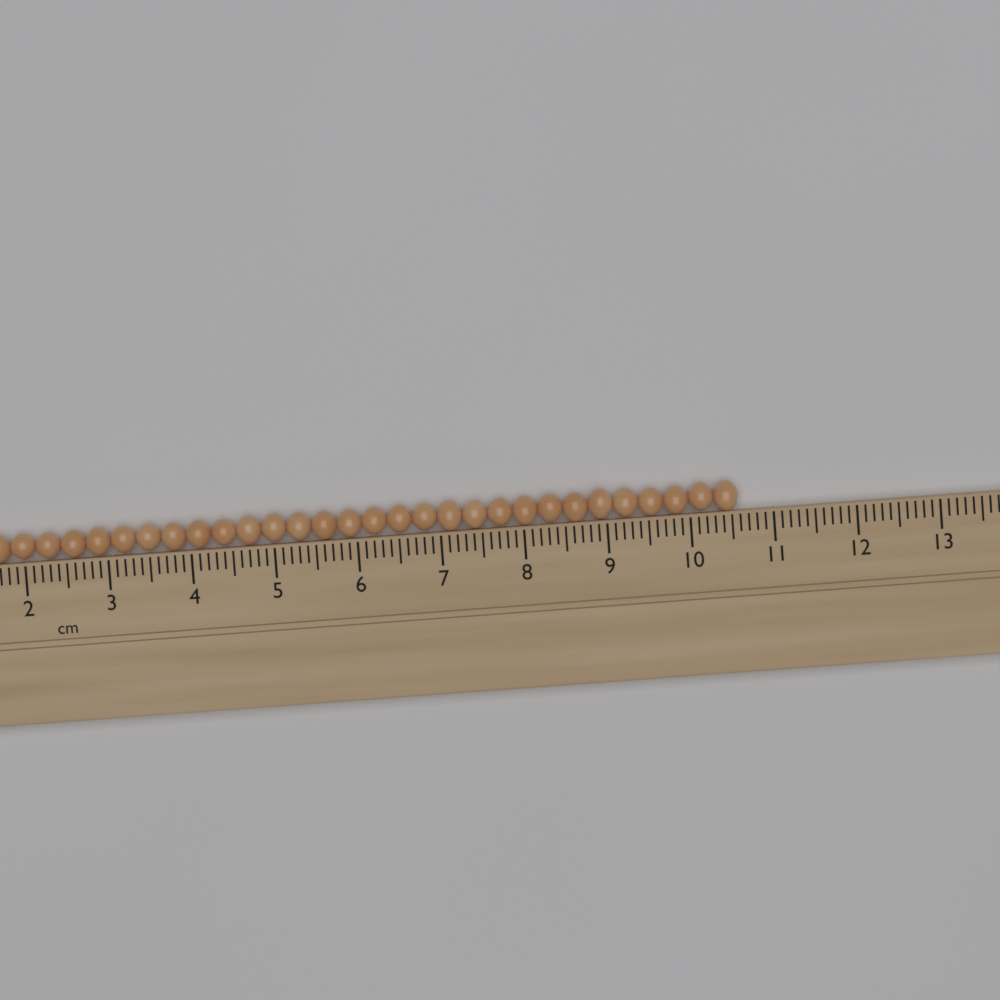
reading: 10.6 cm
